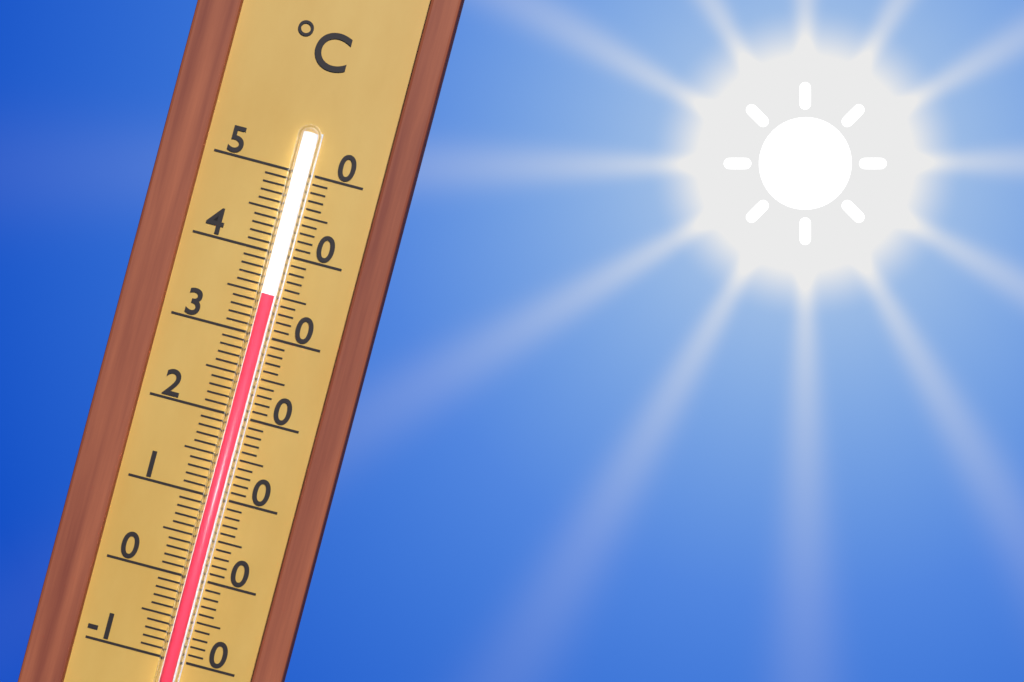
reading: 35 °C
